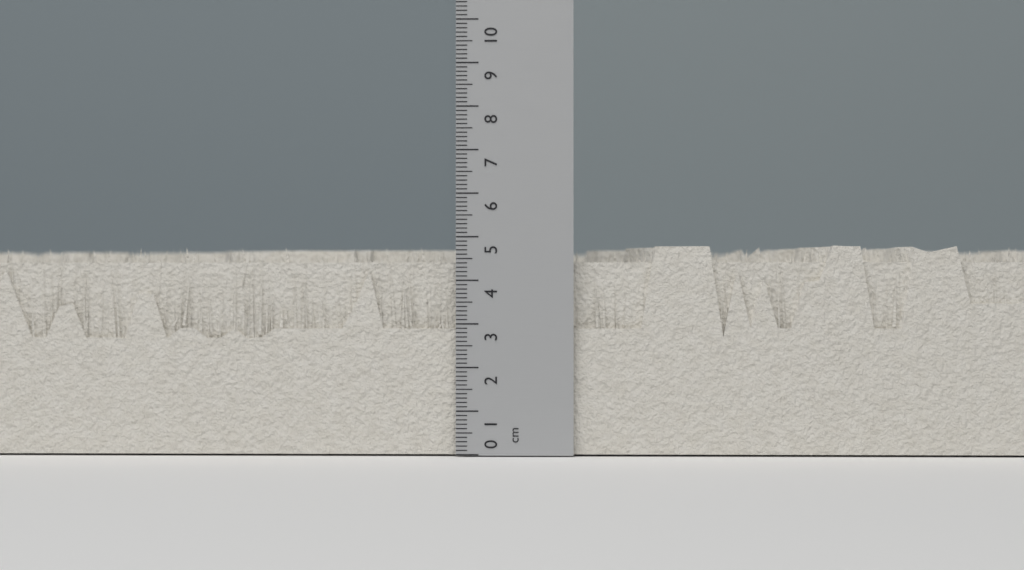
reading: 4.8 cm
